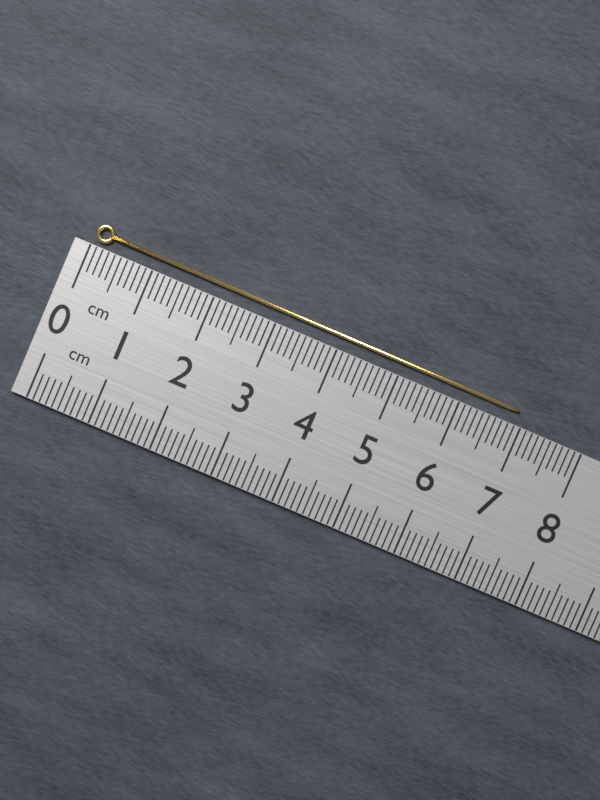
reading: 6.9 cm
